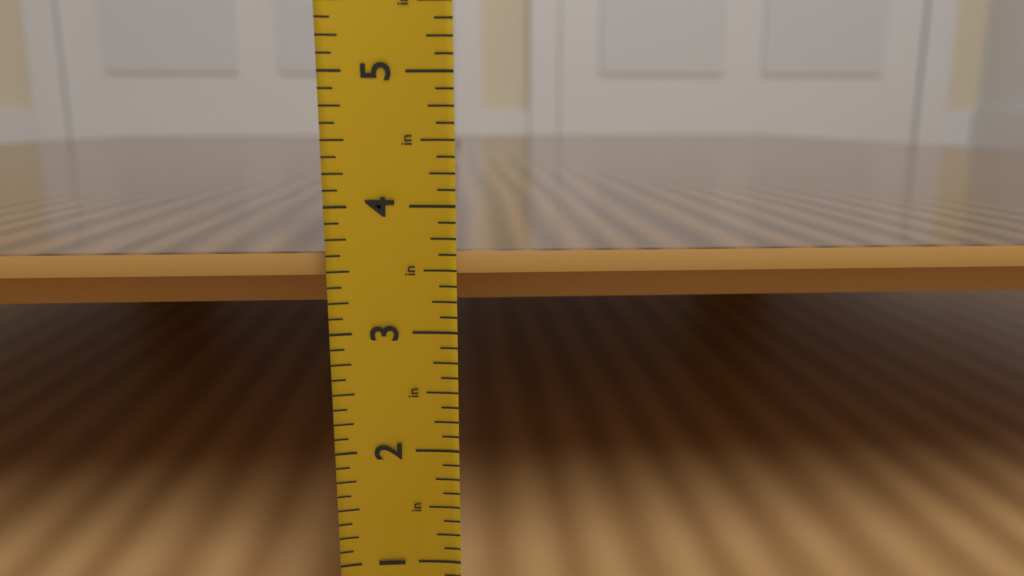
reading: 3.625 in
